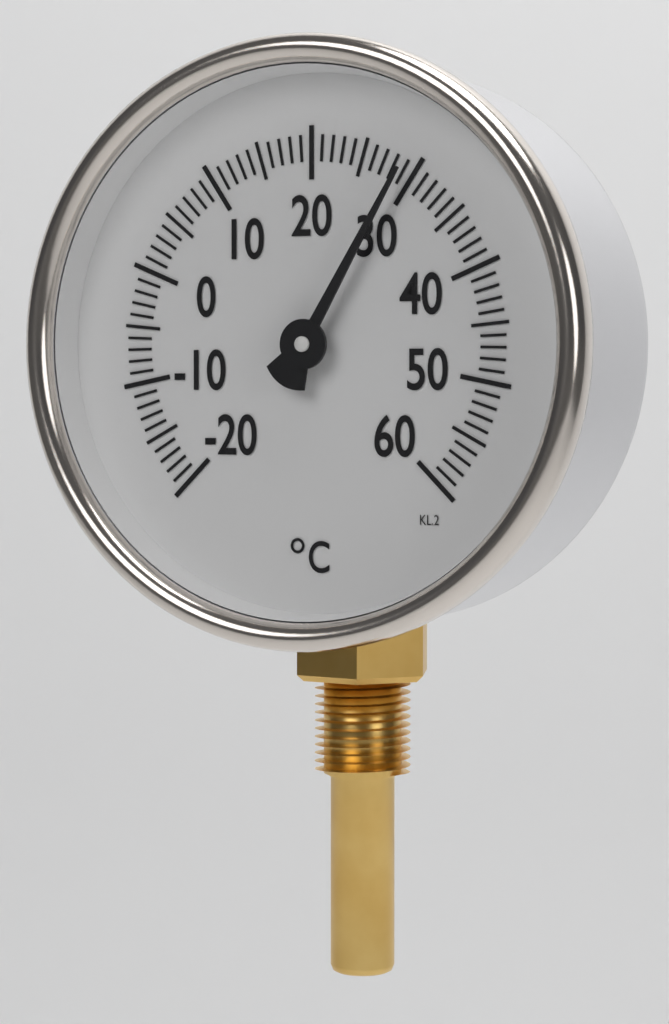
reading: 29 °C
